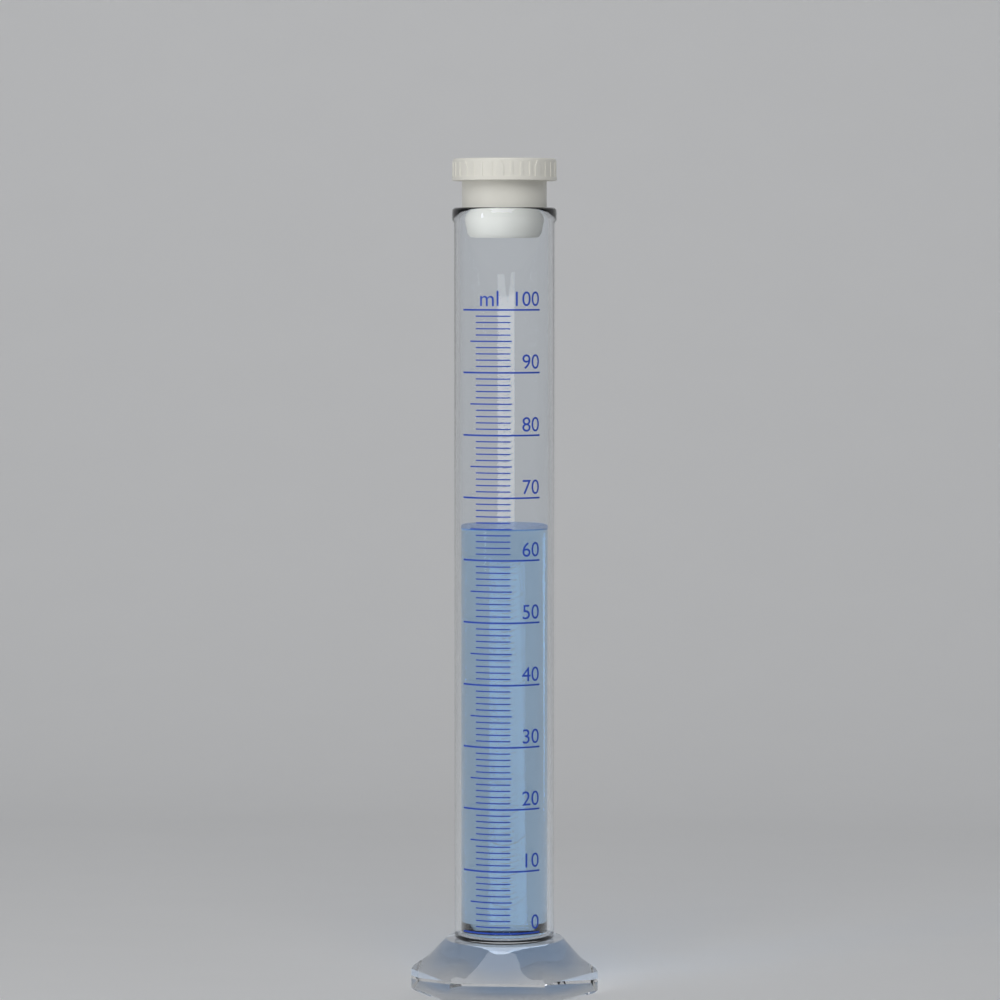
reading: 65 ml
